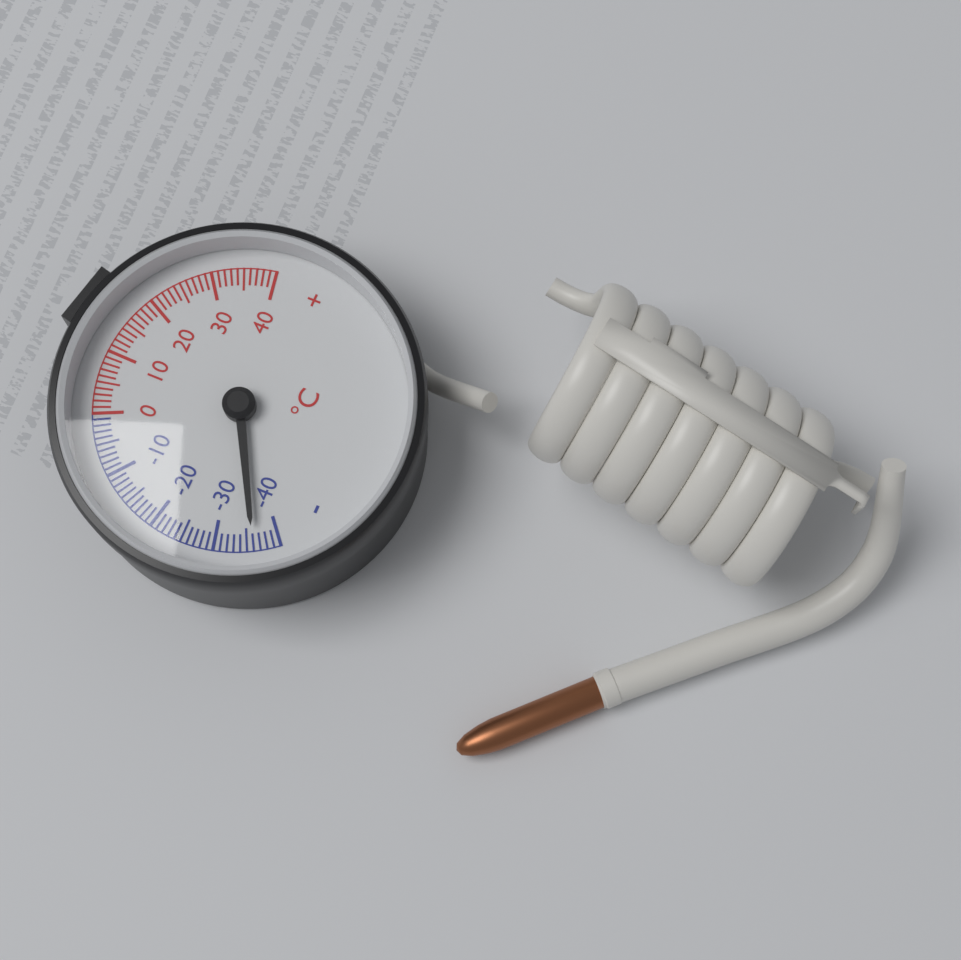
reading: -36 °C
